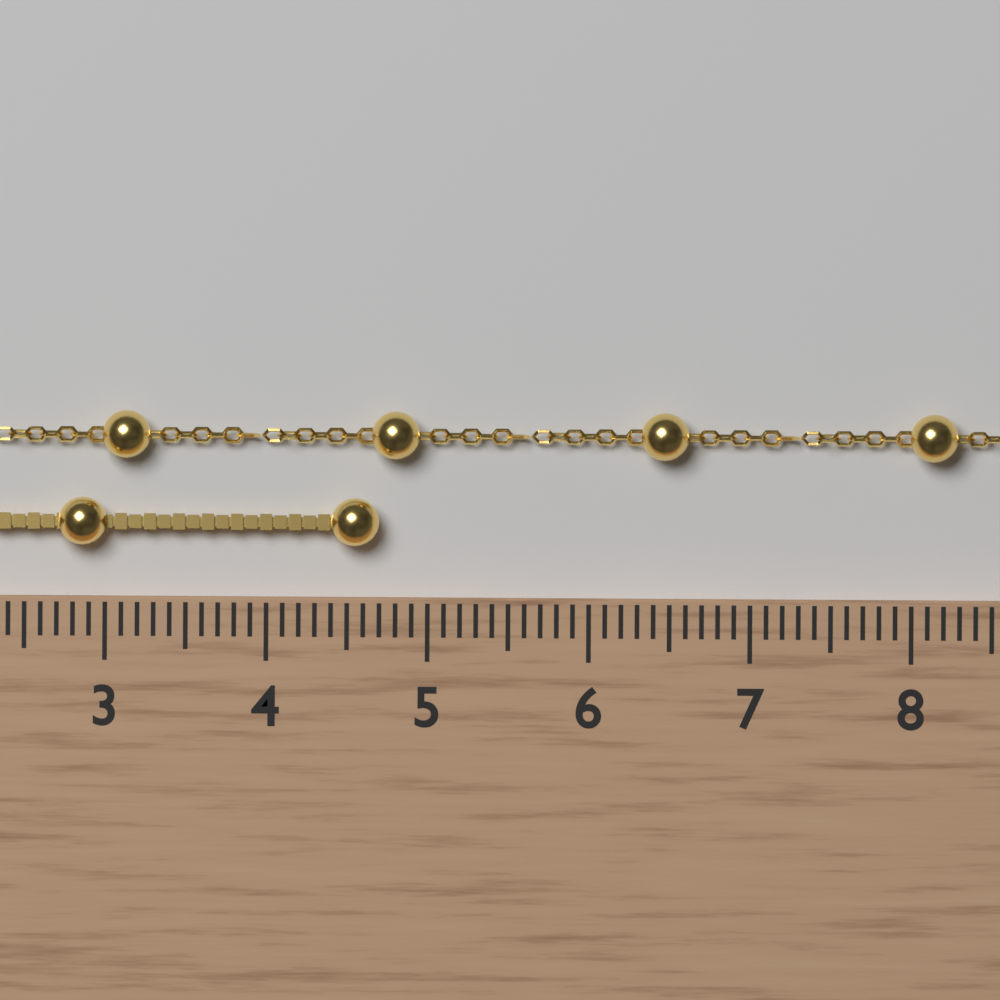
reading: 4.7 cm
